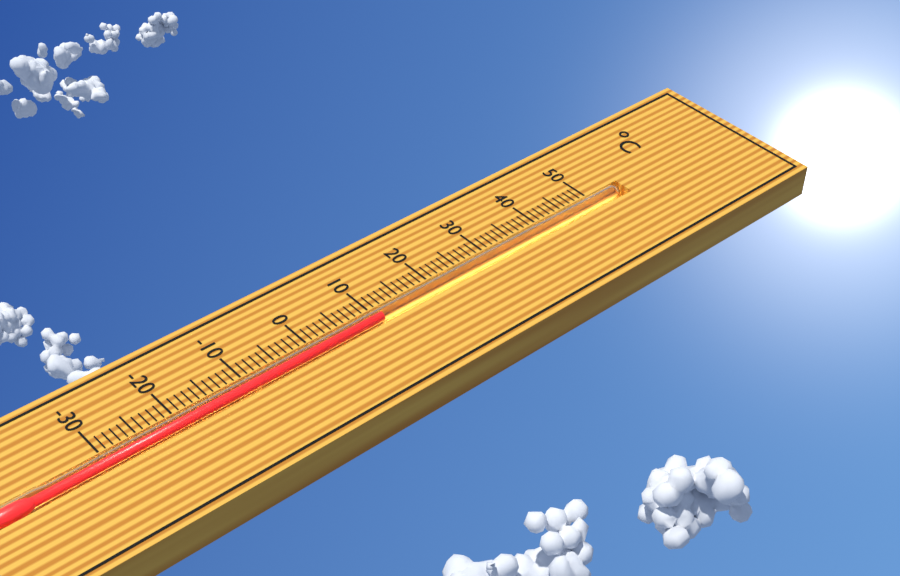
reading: 11 °C
